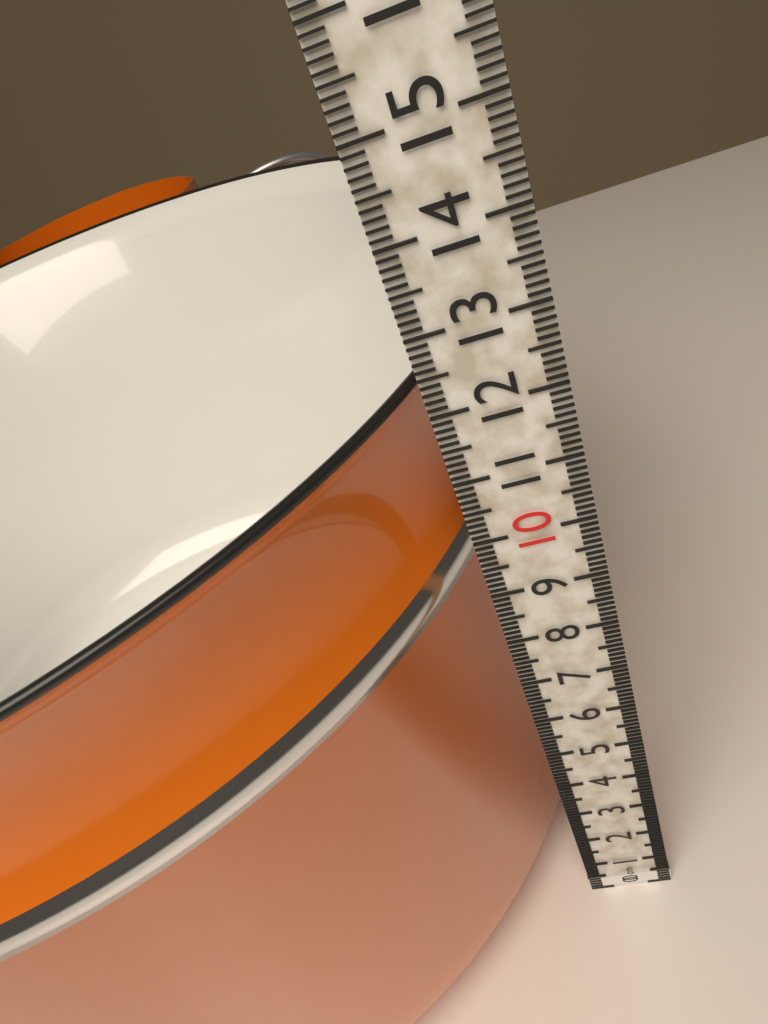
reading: 12.4 cm
